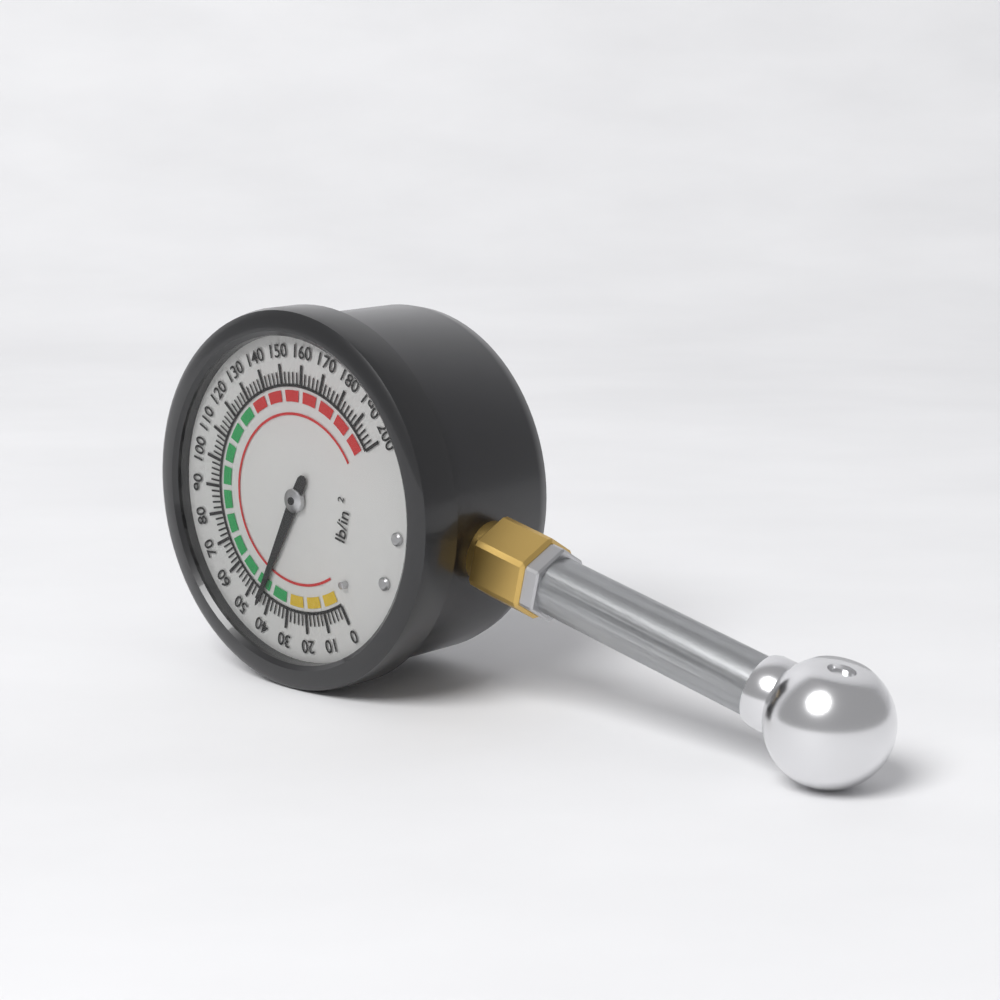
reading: 44 psi
